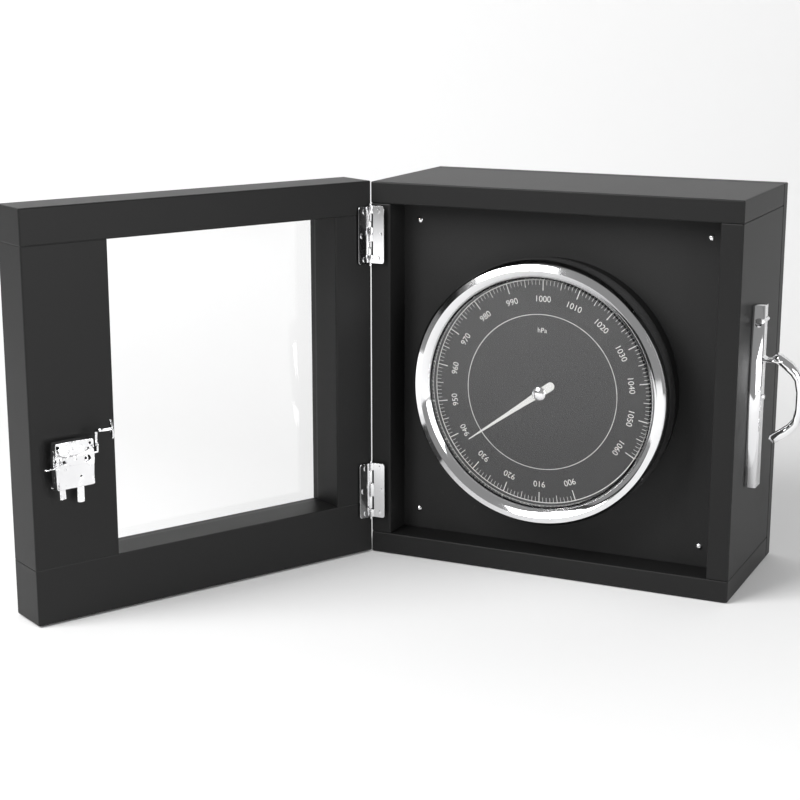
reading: 937 hPa
